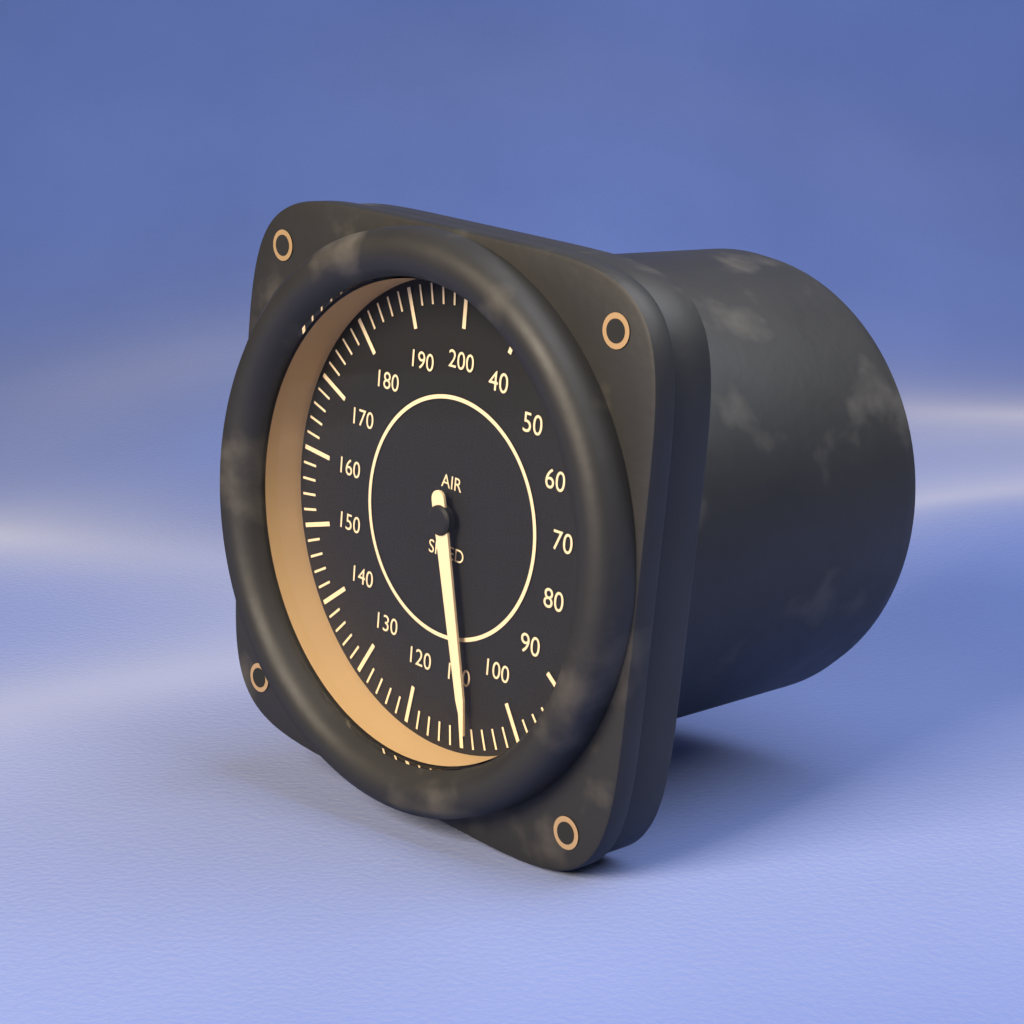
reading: 108 (no unit)
